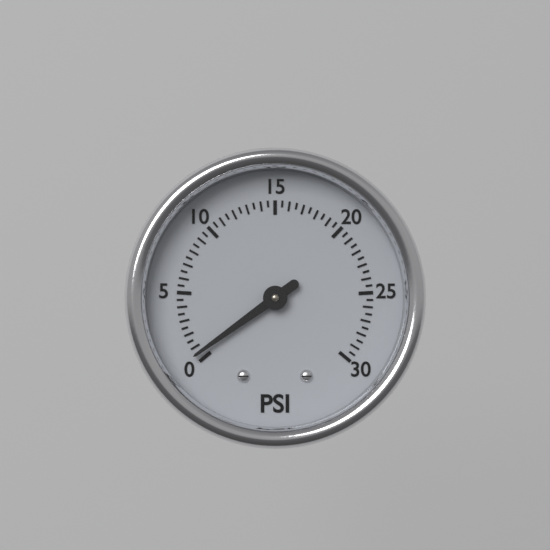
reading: 0.5 psi
